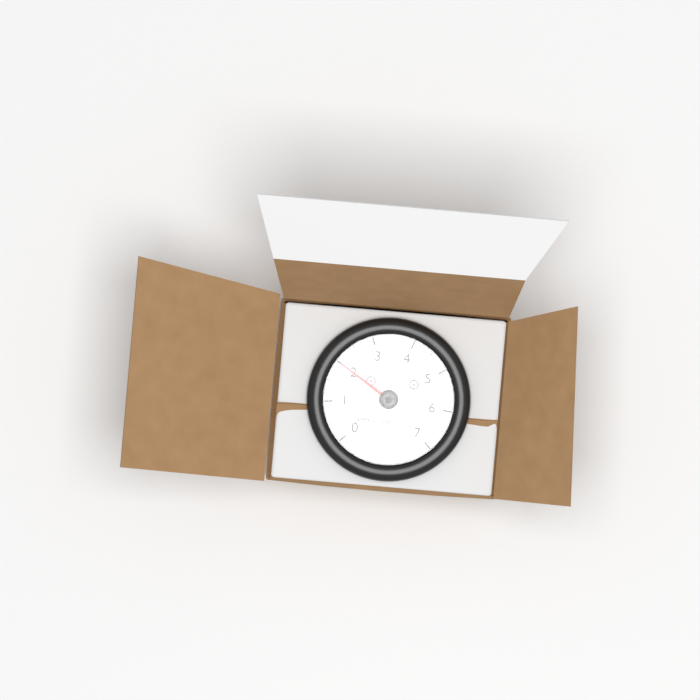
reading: 2.0 RPM x 1000
